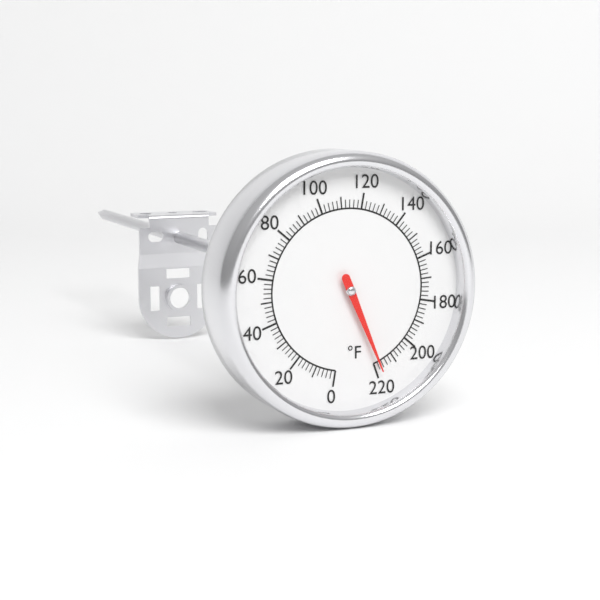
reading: 218 °F
